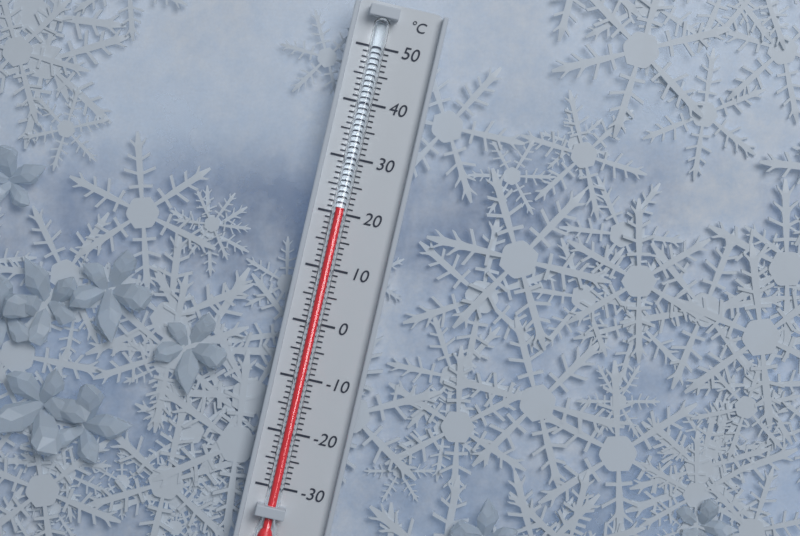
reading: 21 °C
